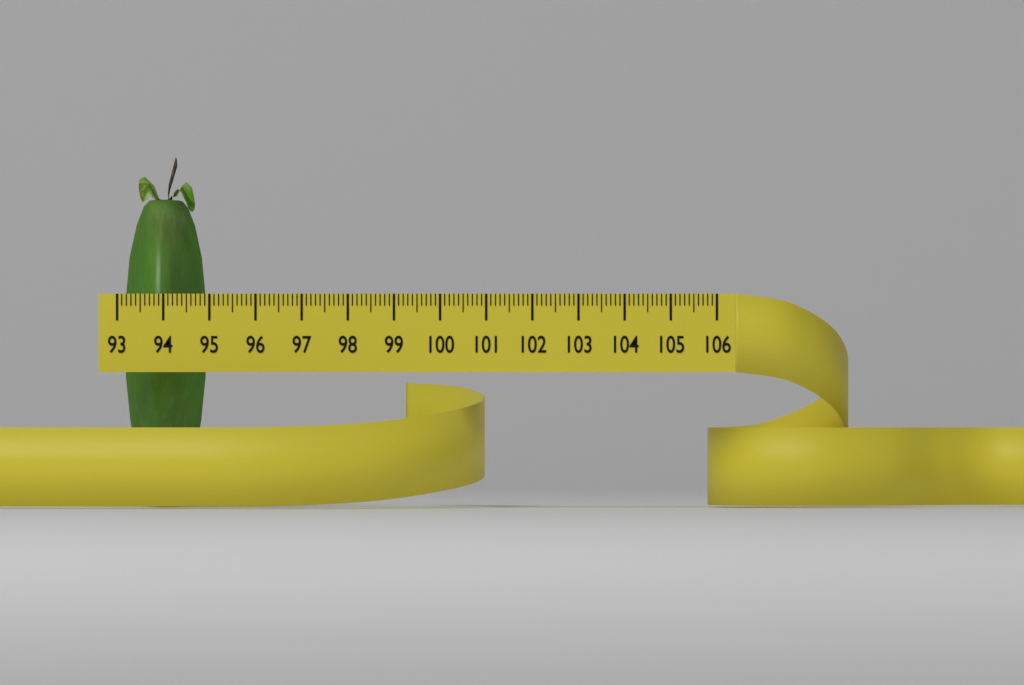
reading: 94.8 (no unit)
